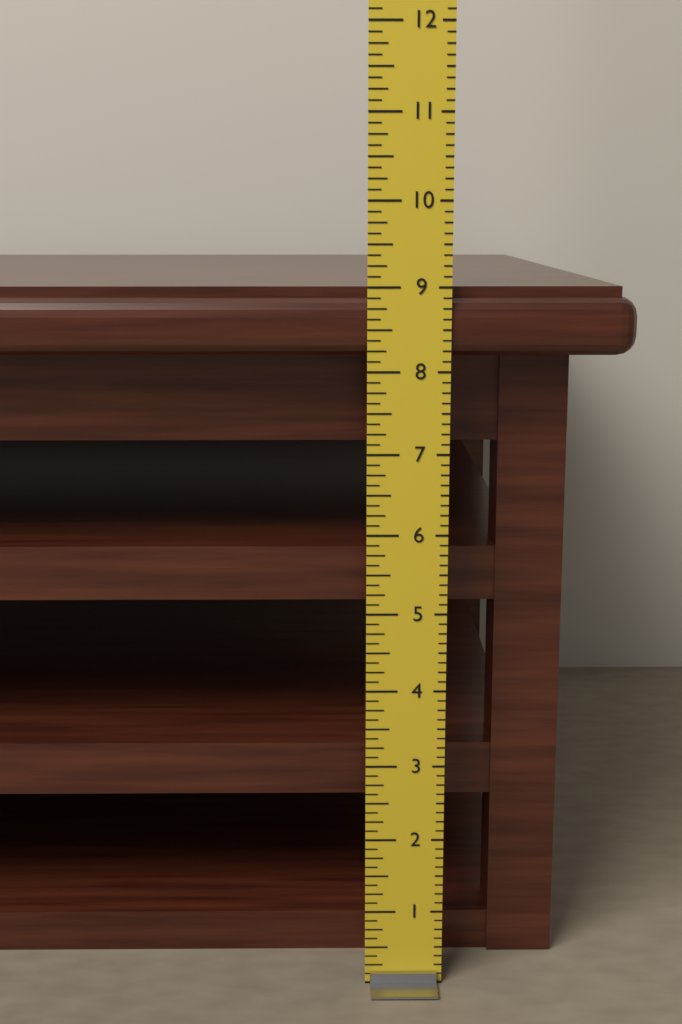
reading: 9.000 in
